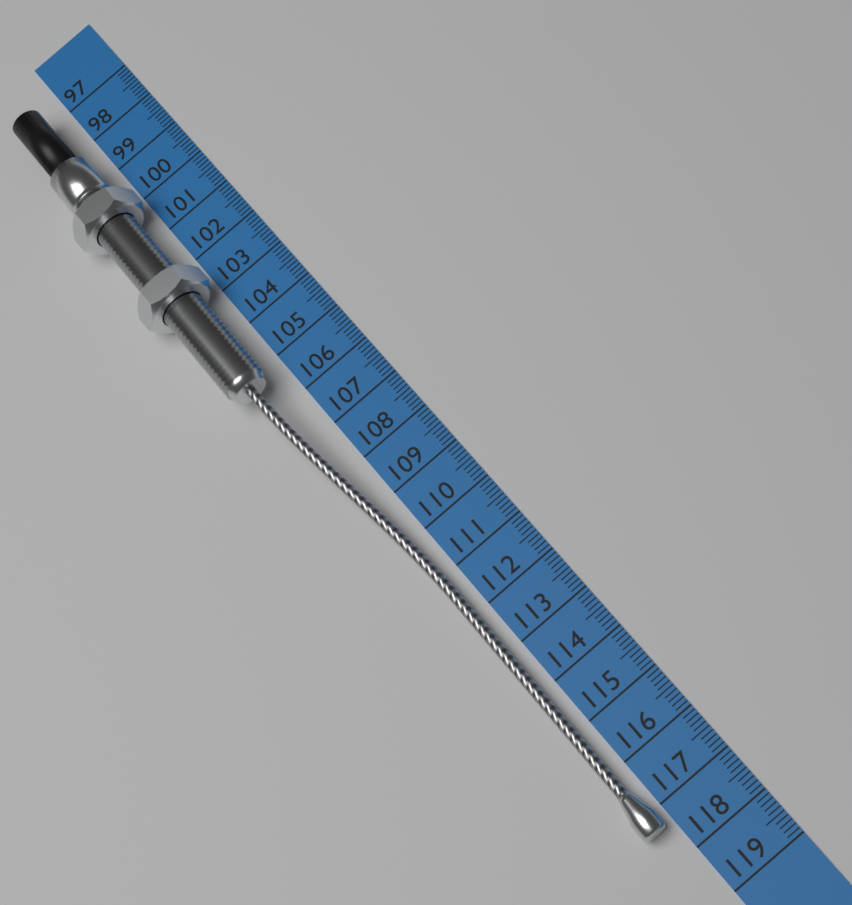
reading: 117.4 cm
